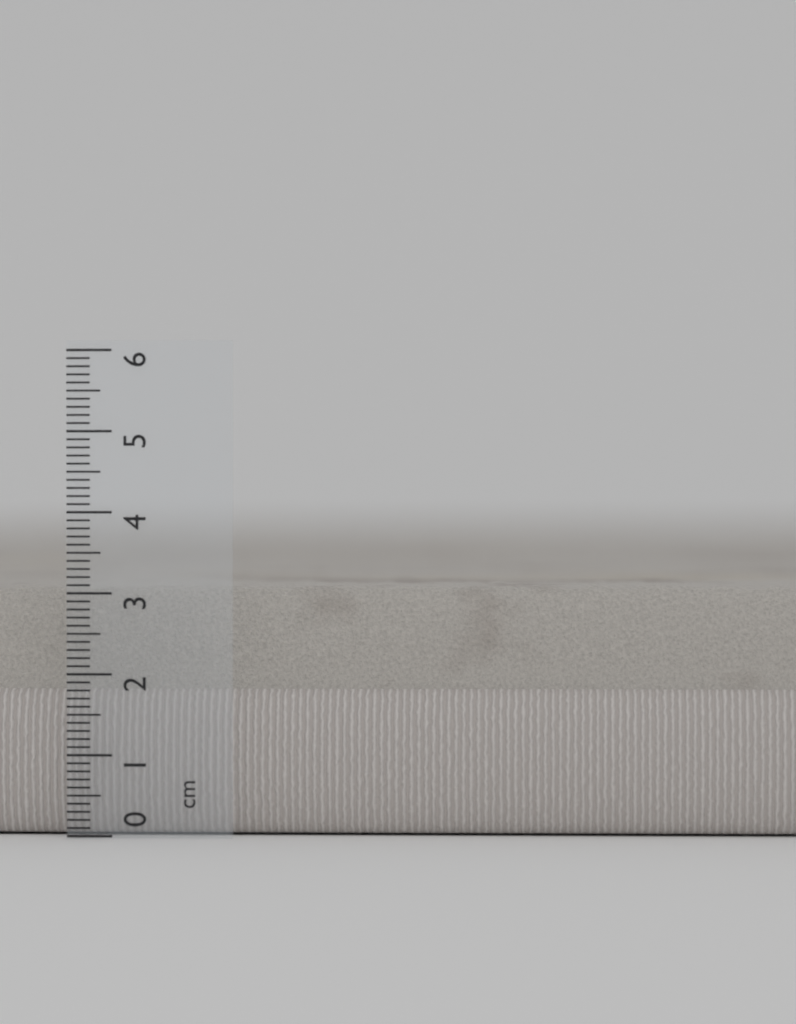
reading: 3.1 cm
